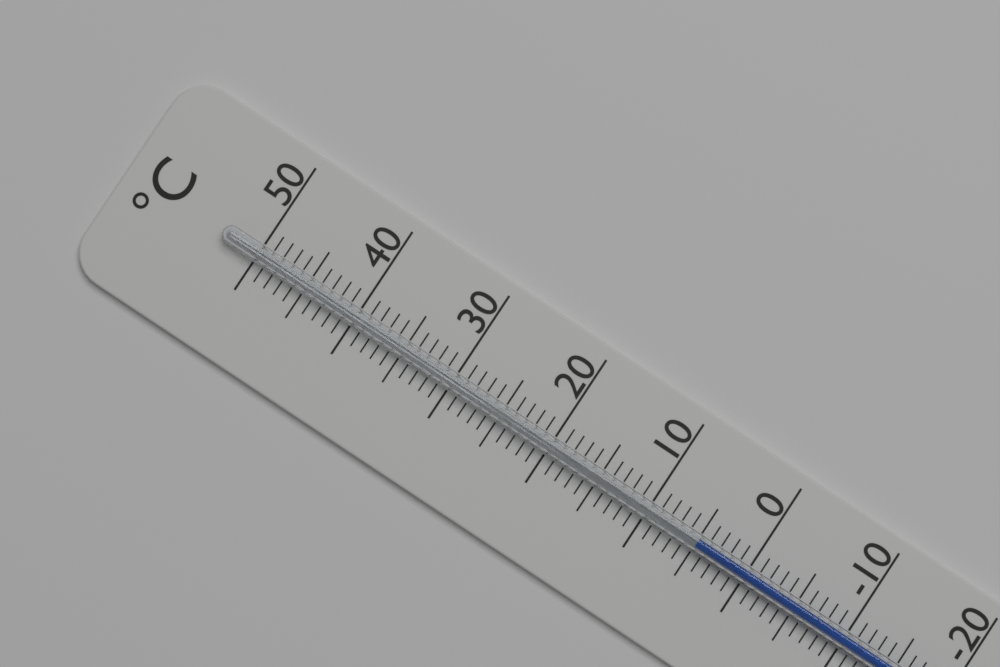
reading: 5 °C
